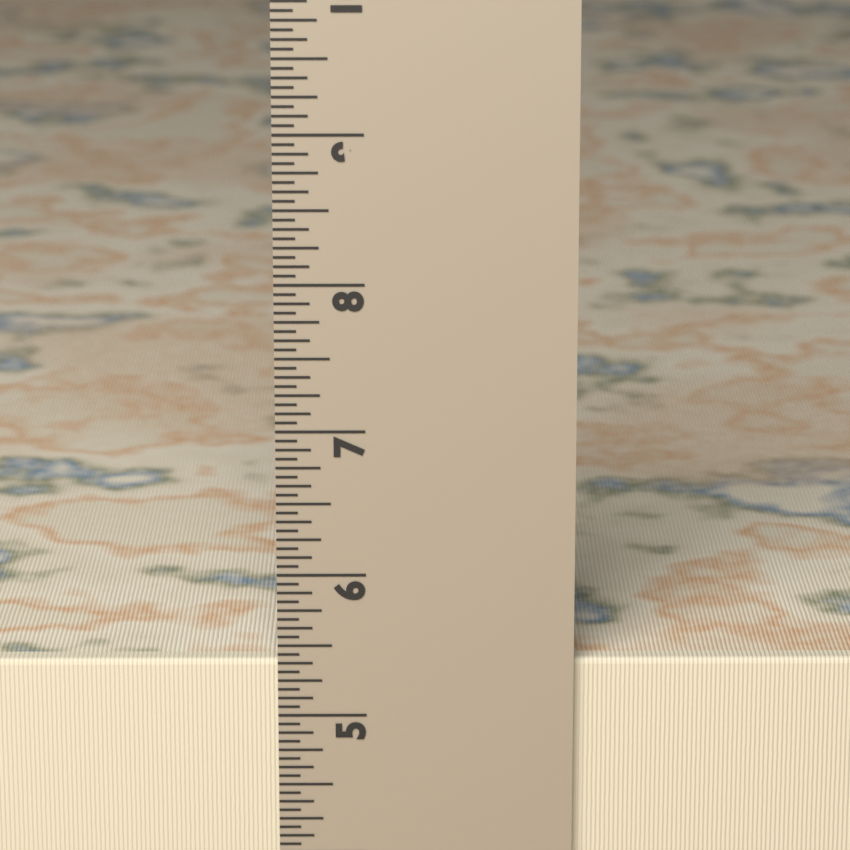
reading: 5.3750 in
